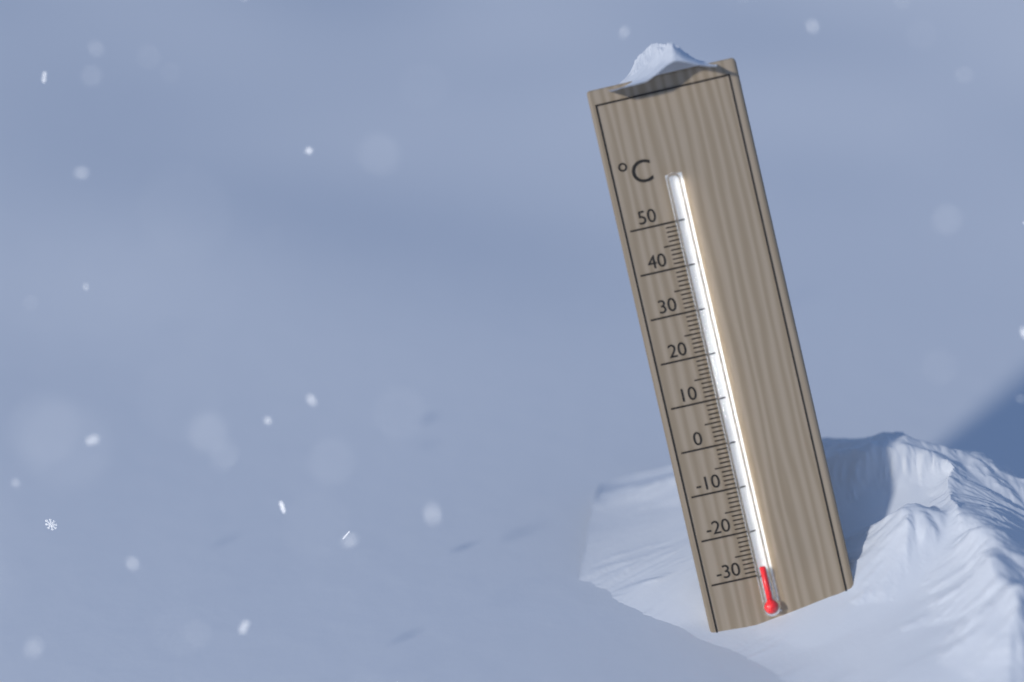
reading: -28 °C
